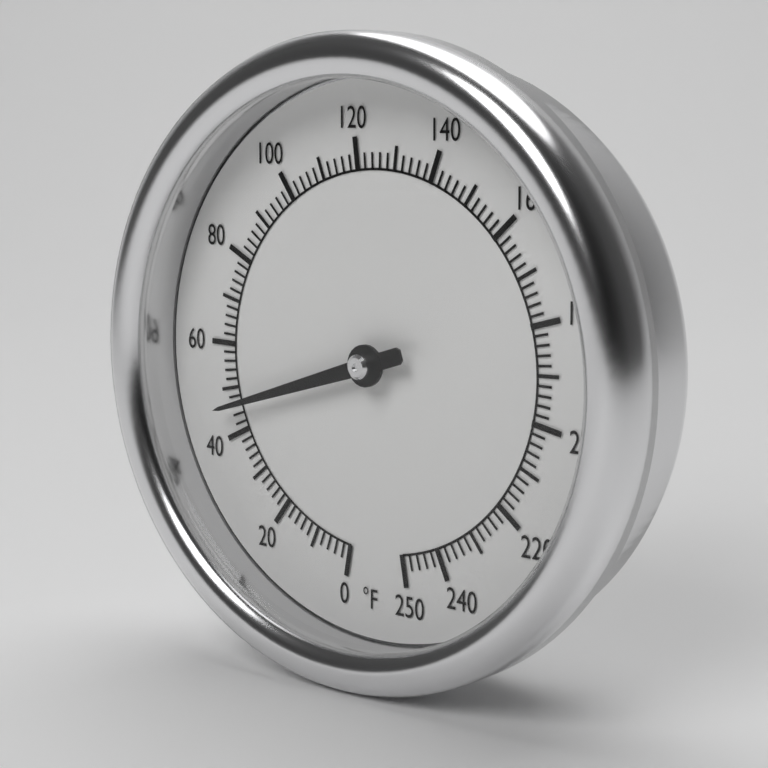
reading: 46 °F
